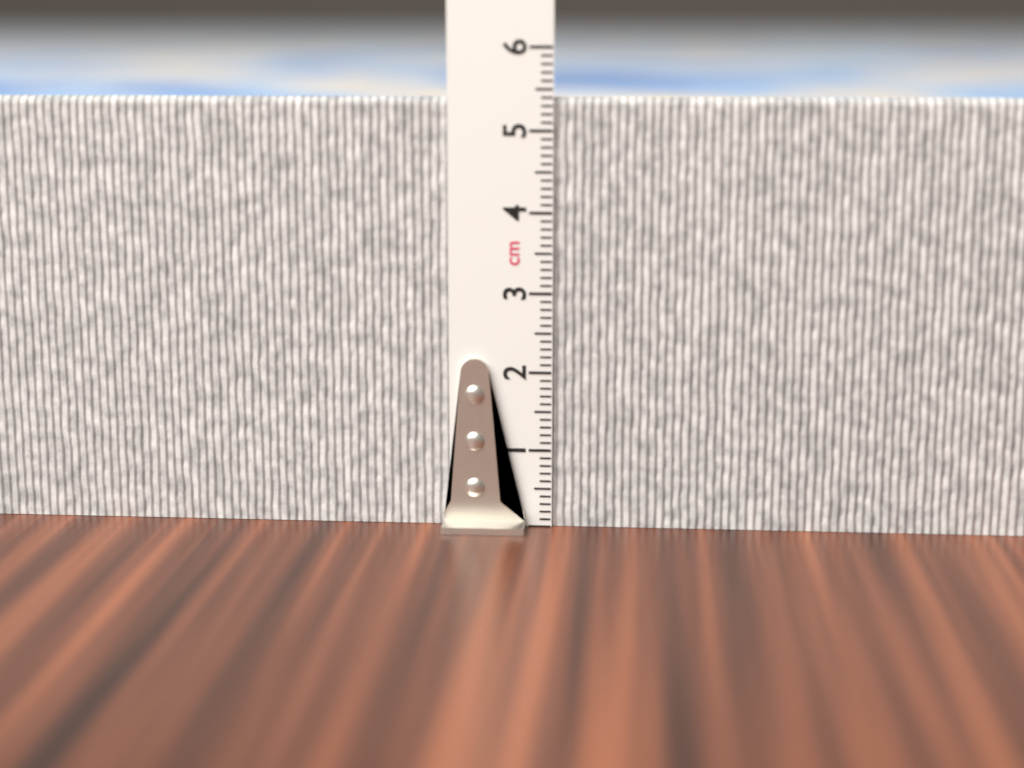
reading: 5.4 cm
